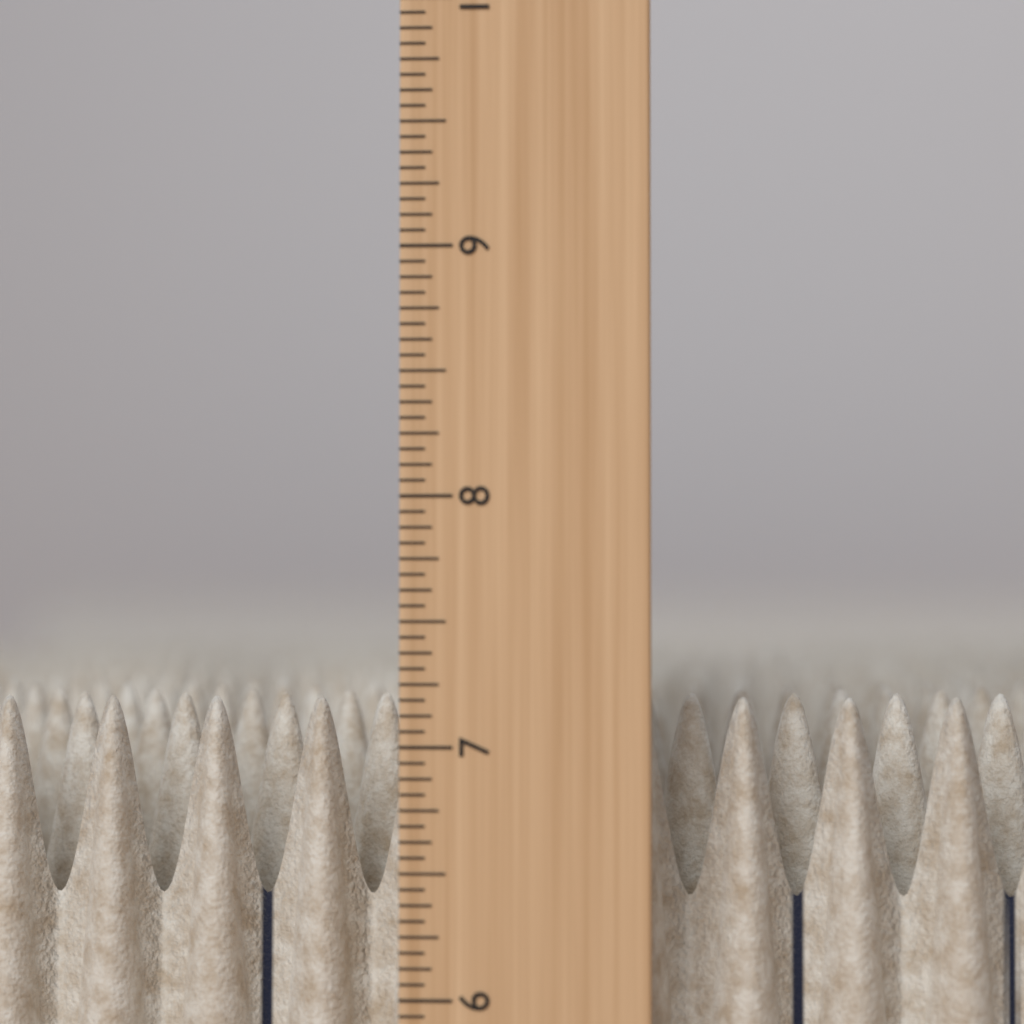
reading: 7.1875 in
